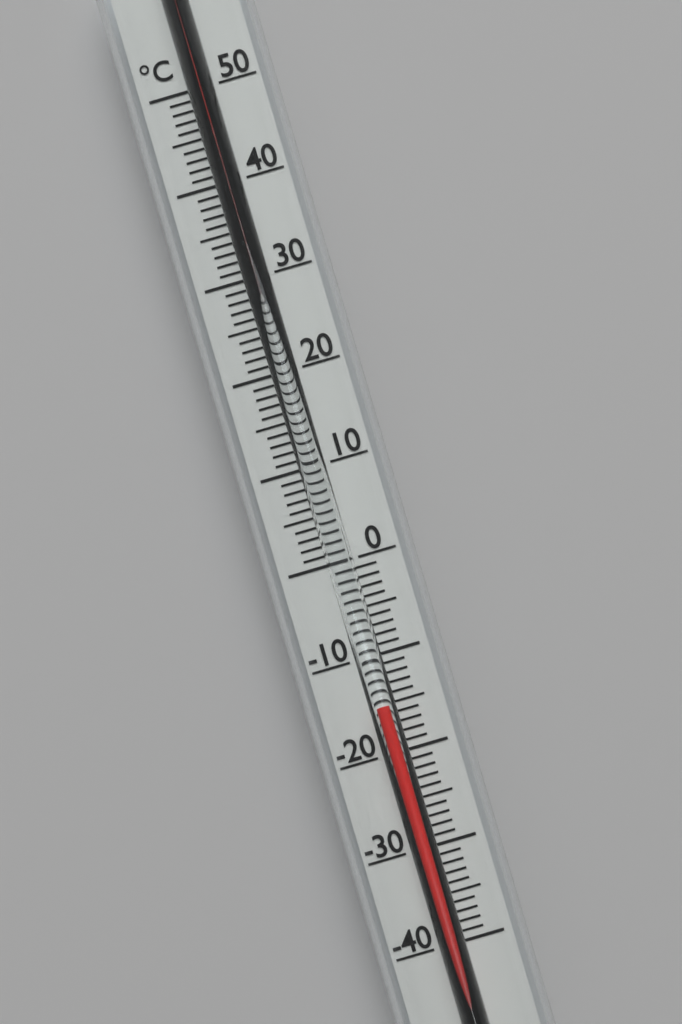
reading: -15 °C
